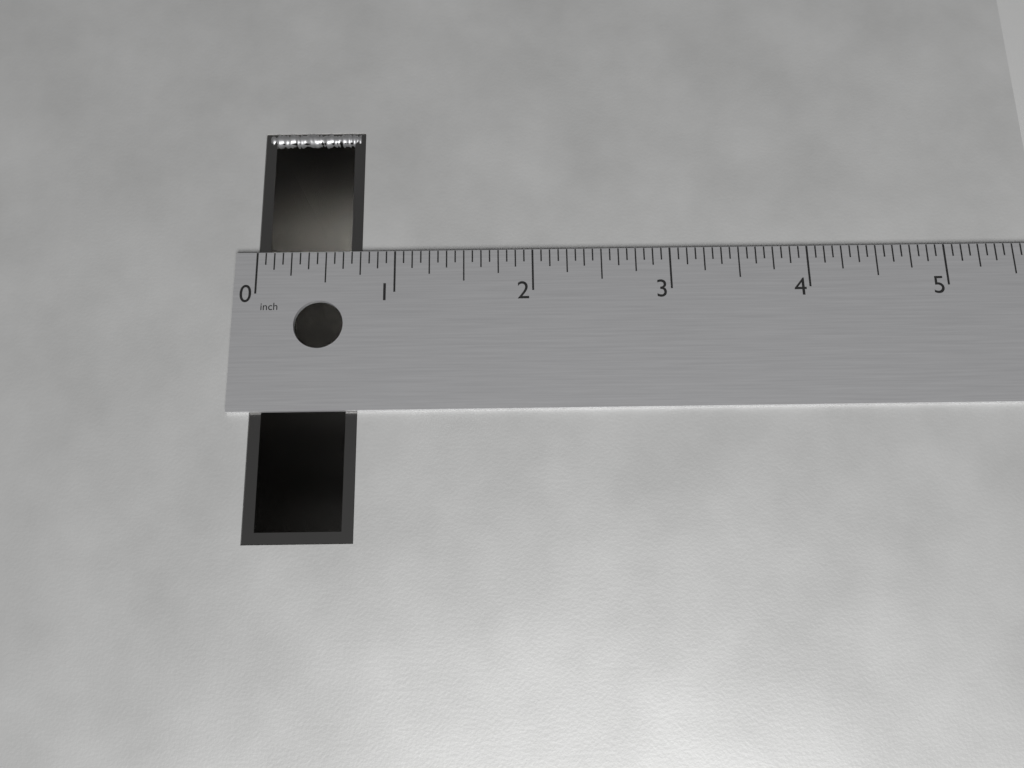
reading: 0.7500 in
